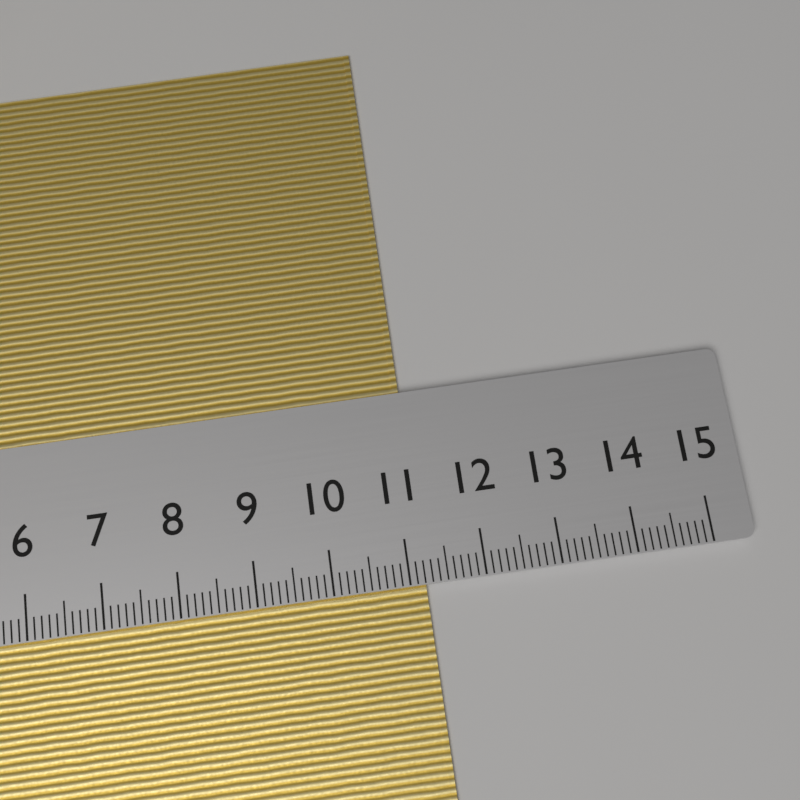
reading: 11.2 cm
